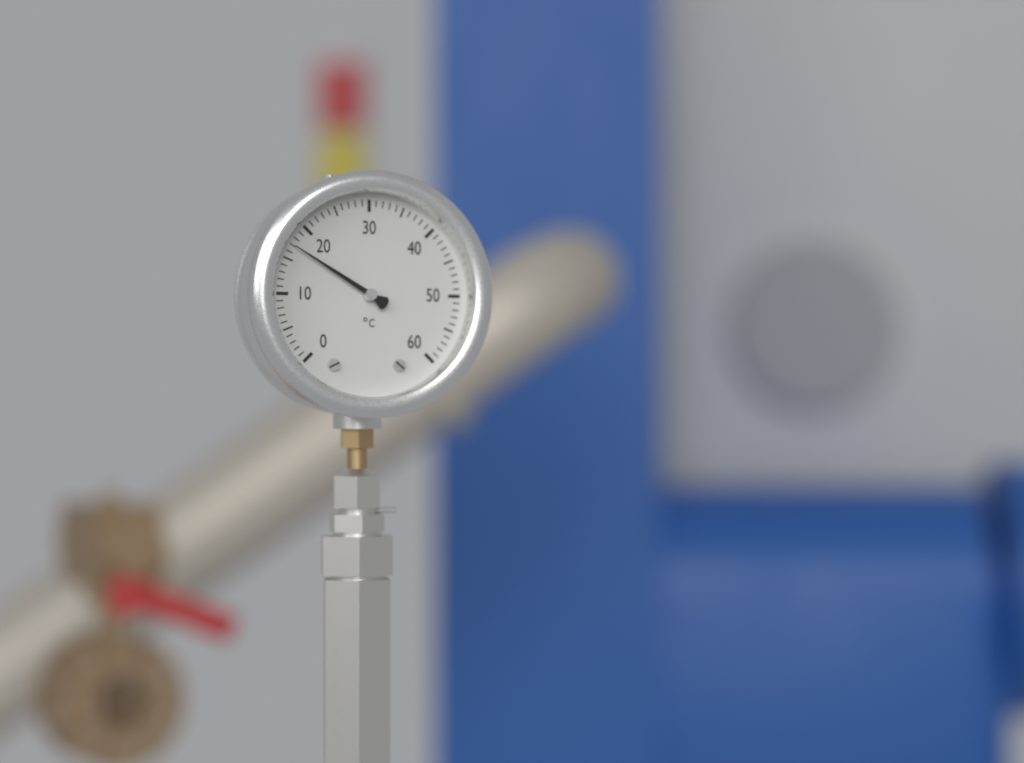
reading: 17 °C
